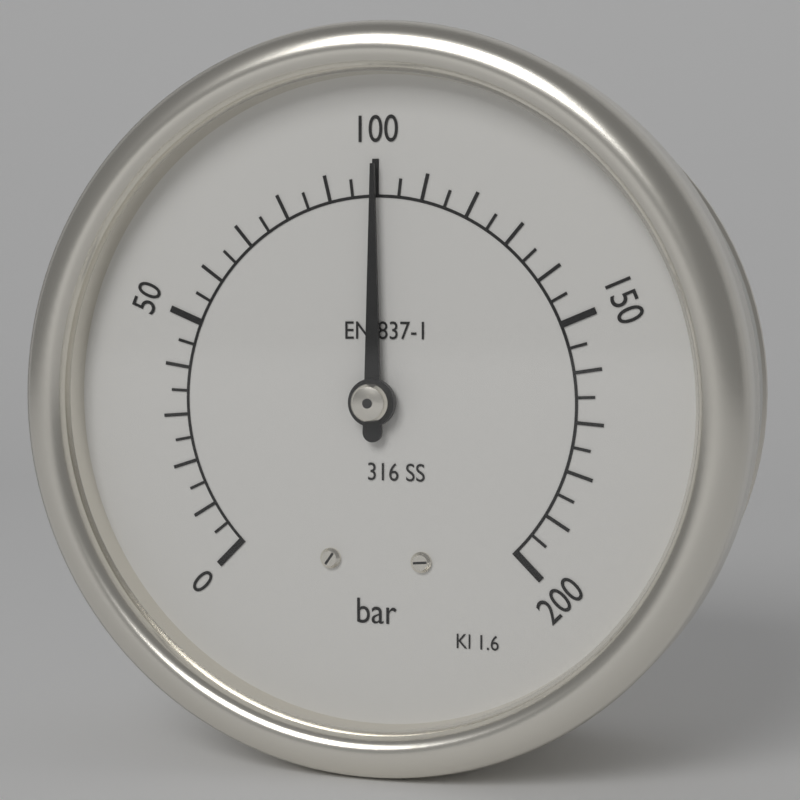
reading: 100 bar
